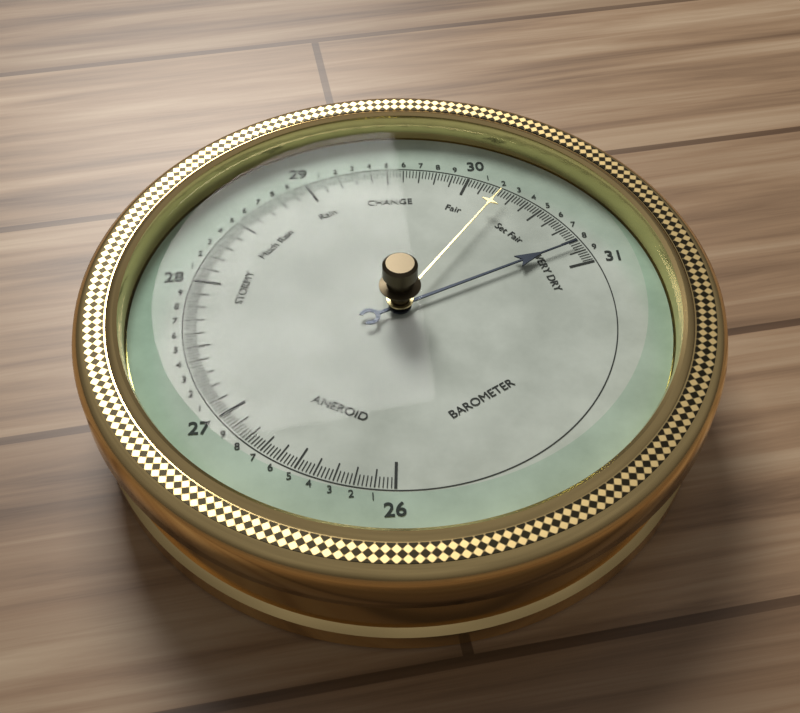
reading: 30.84 (no unit)
